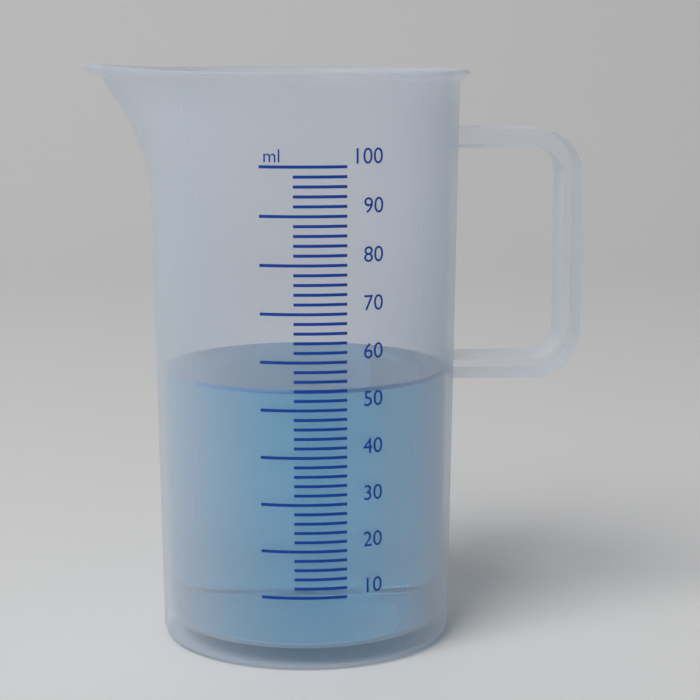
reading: 54 ml
